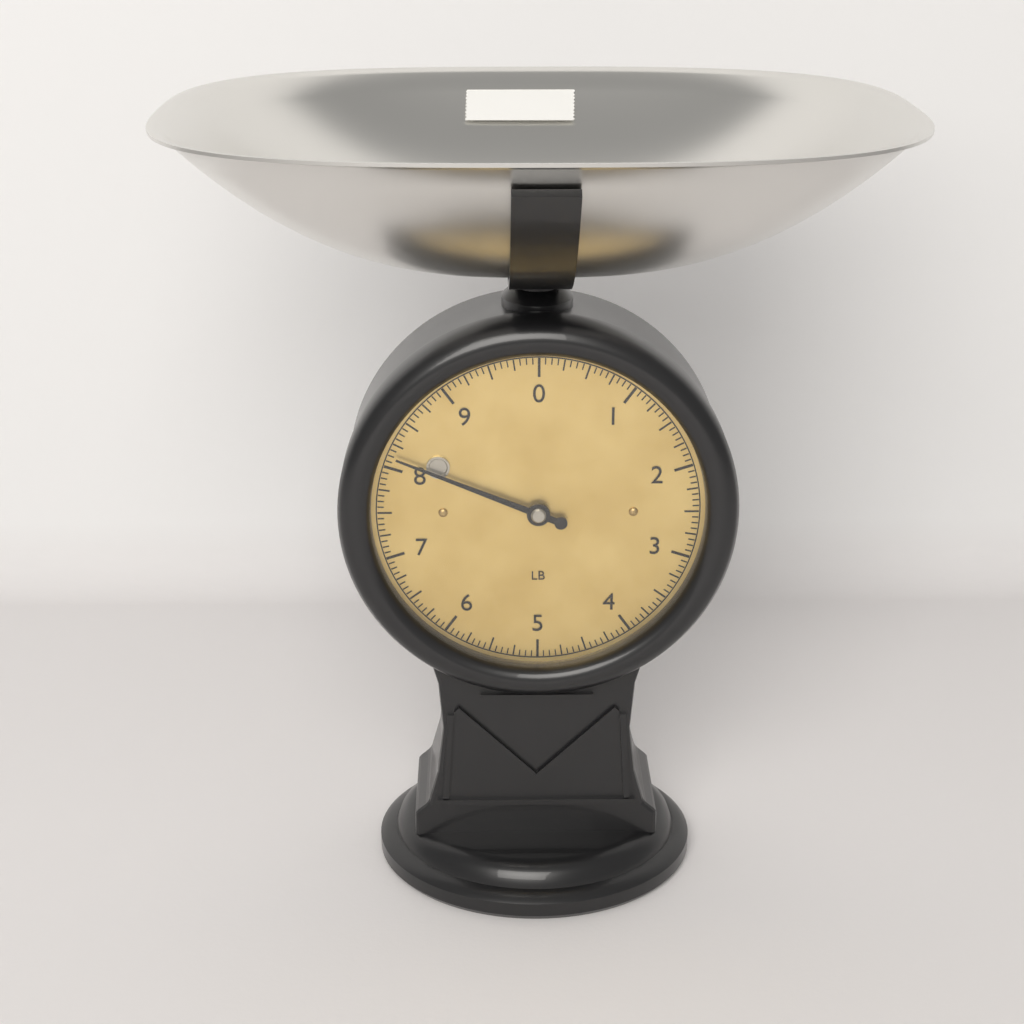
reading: 8.1250 lb
